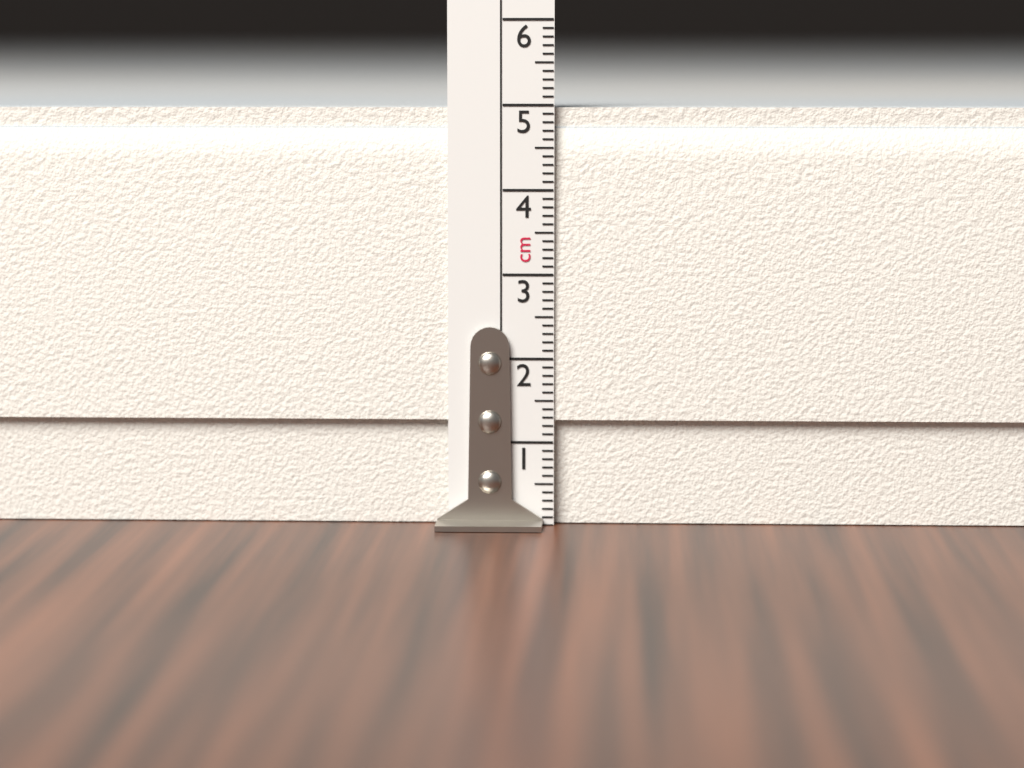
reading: 5.0 cm
